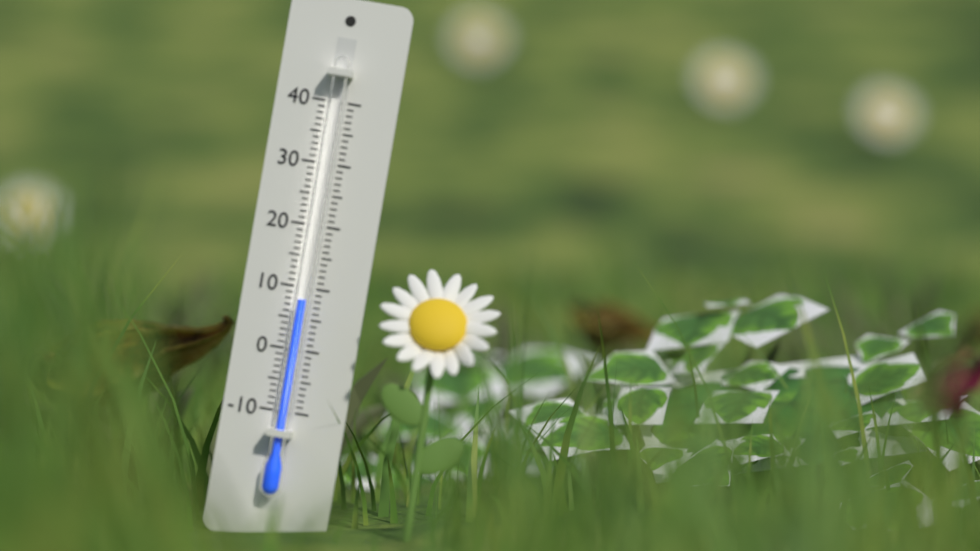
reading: 8 (no unit)
